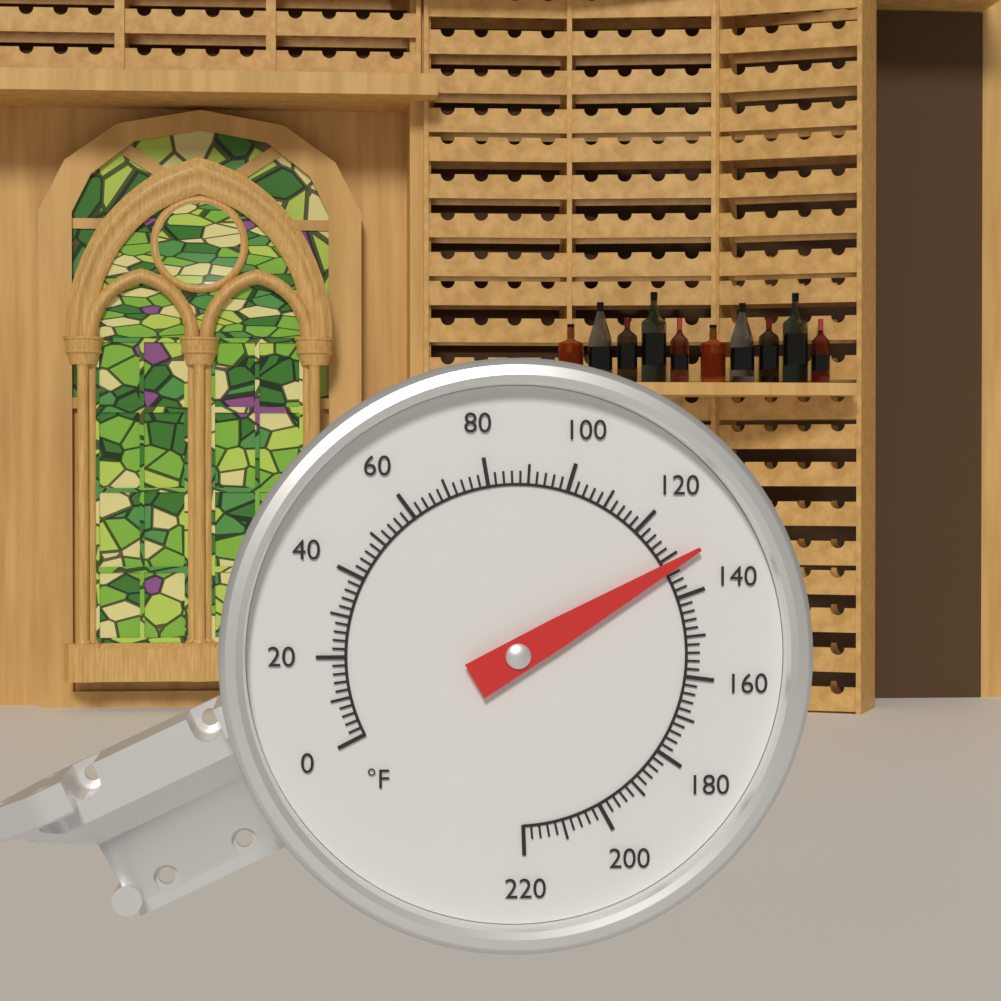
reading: 132 °F
